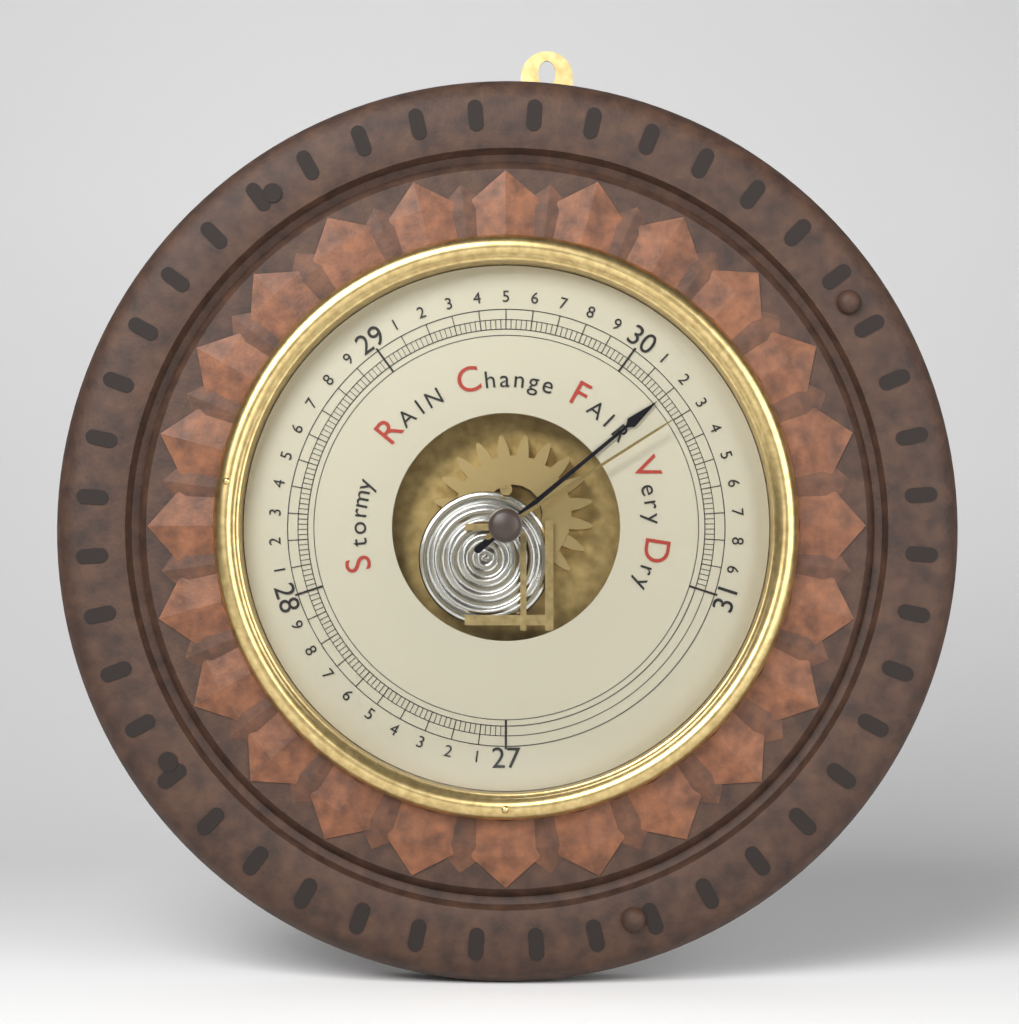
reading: 30.20 inHg
